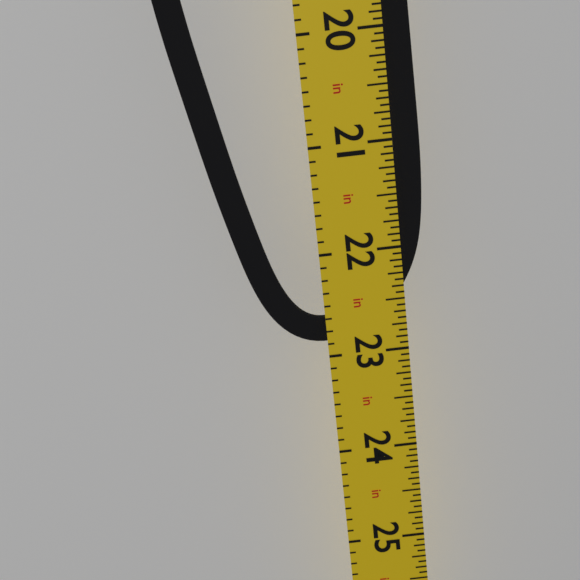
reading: 22.8750 in
